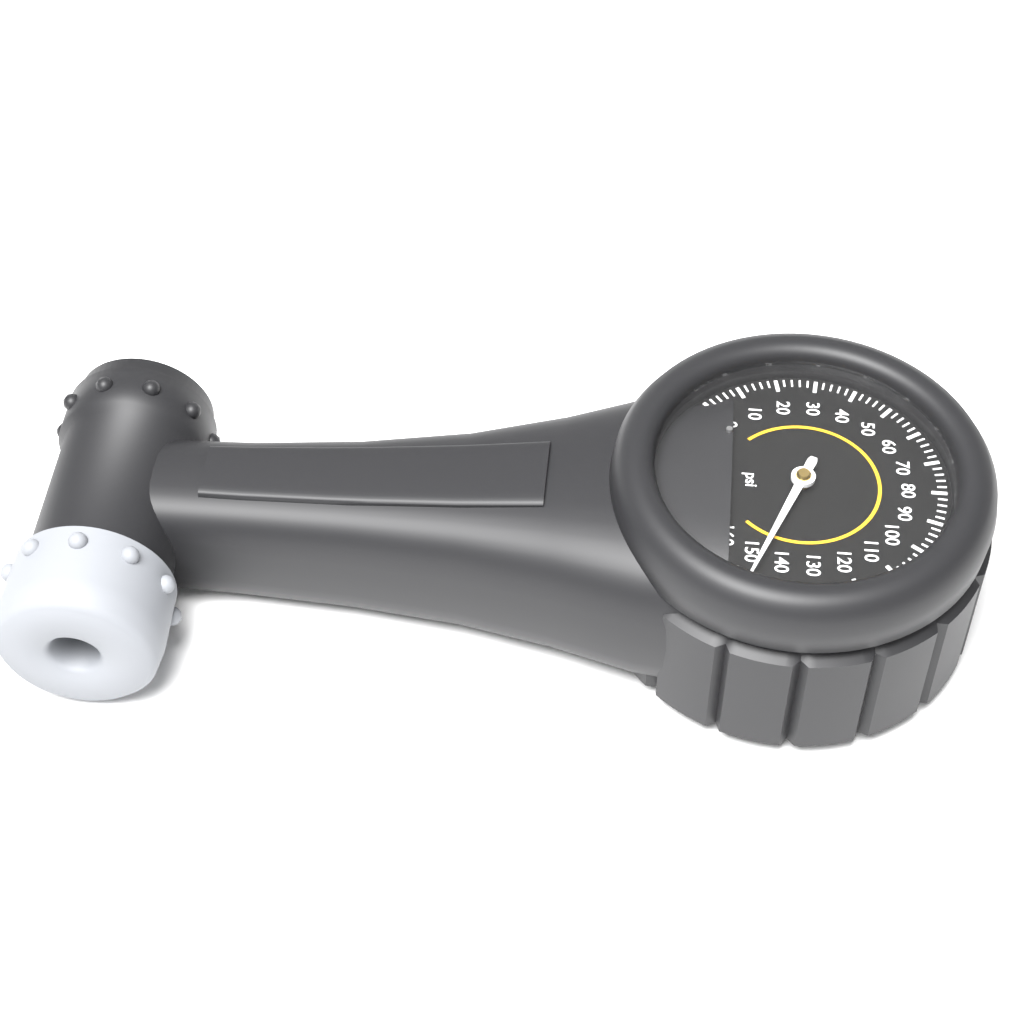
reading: 146 psi
